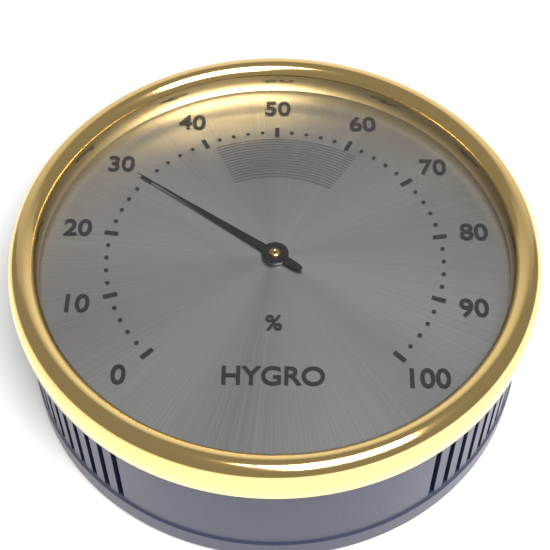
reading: 30 %
